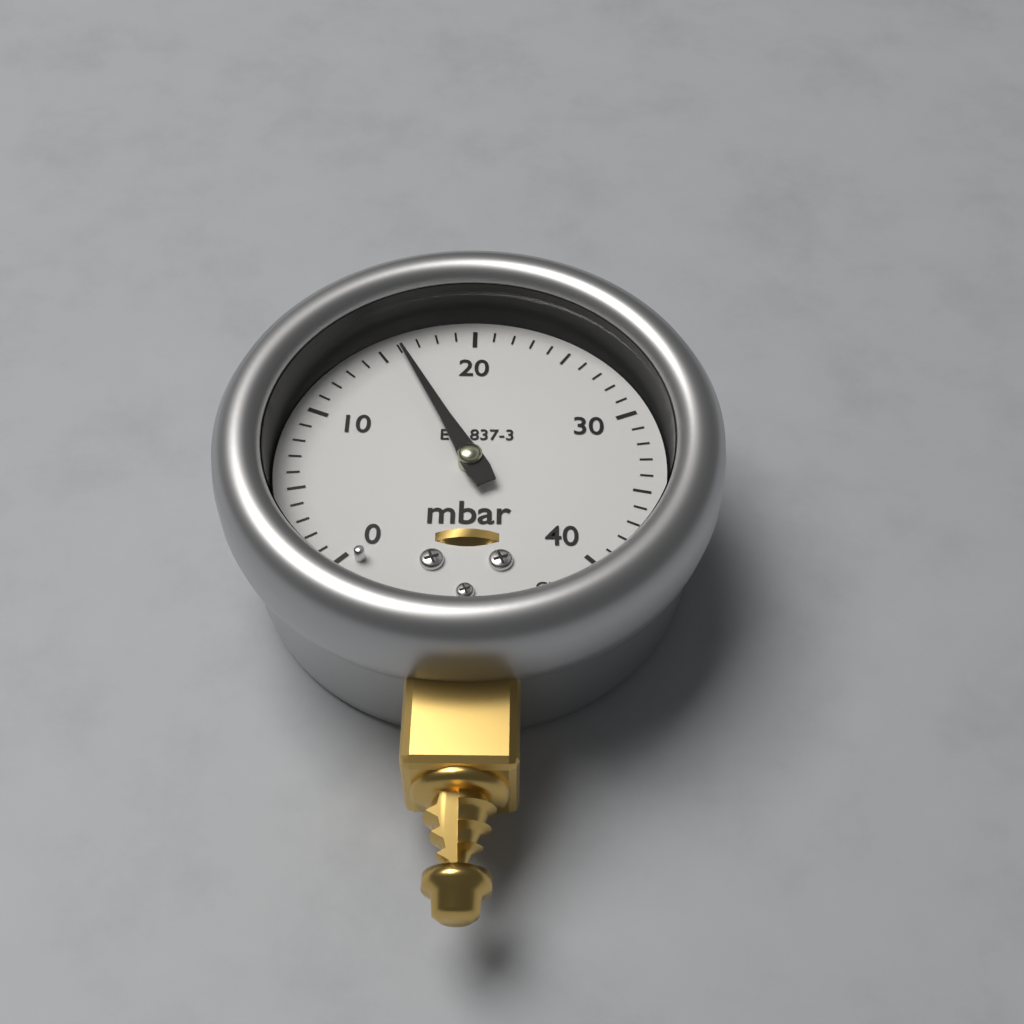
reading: 16 mbar
